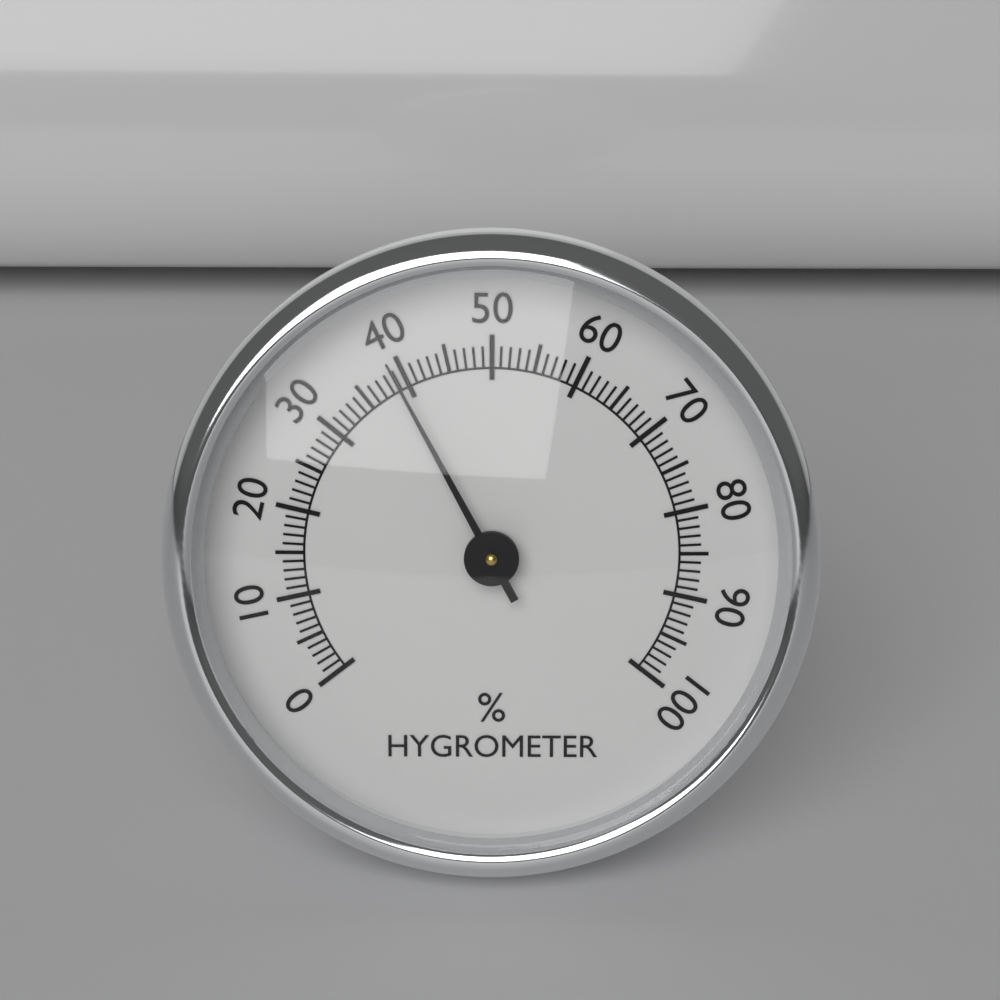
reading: 39 %
